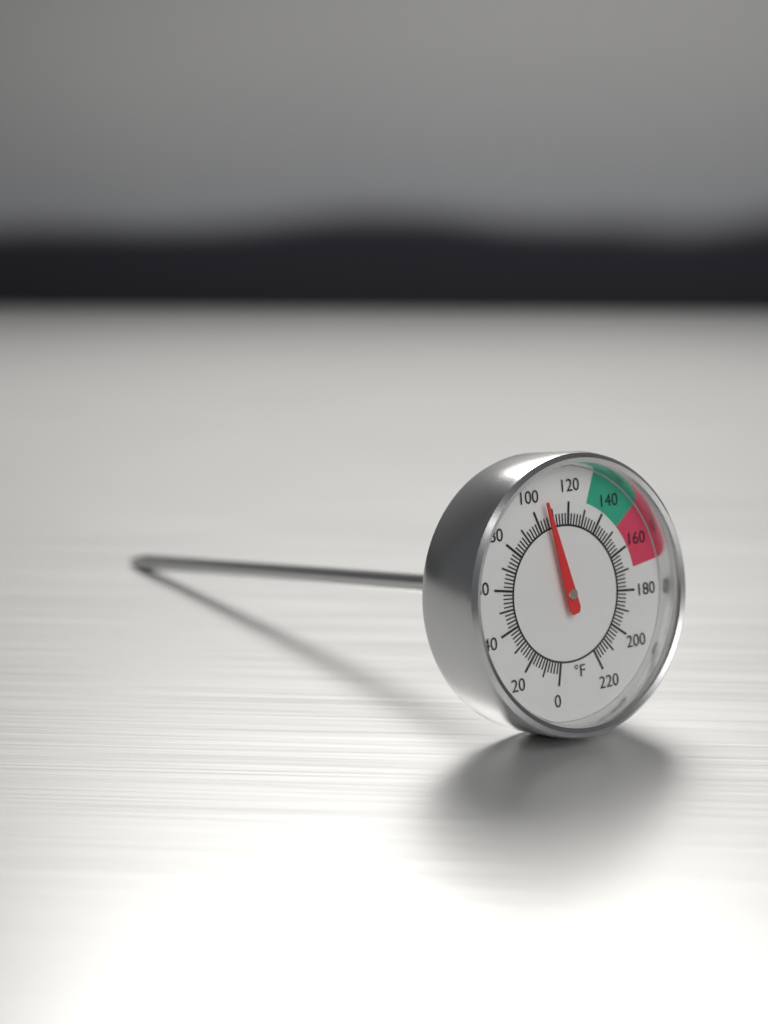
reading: 106 °F
